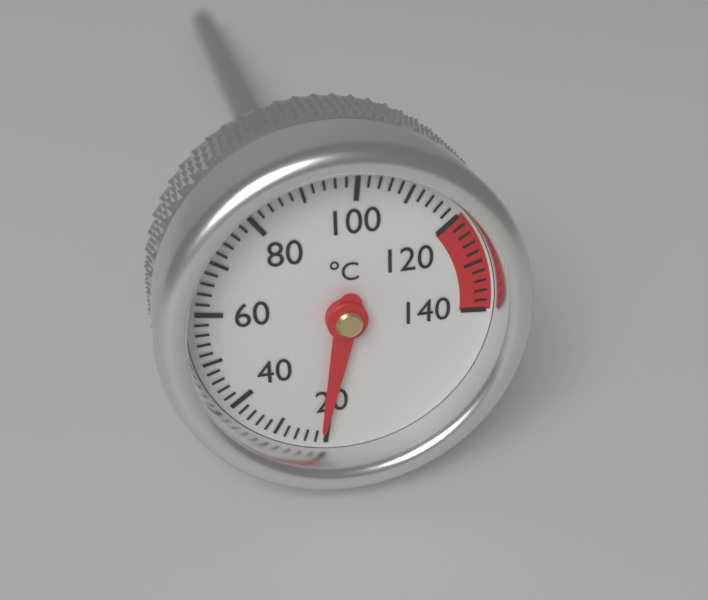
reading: 21 °C
